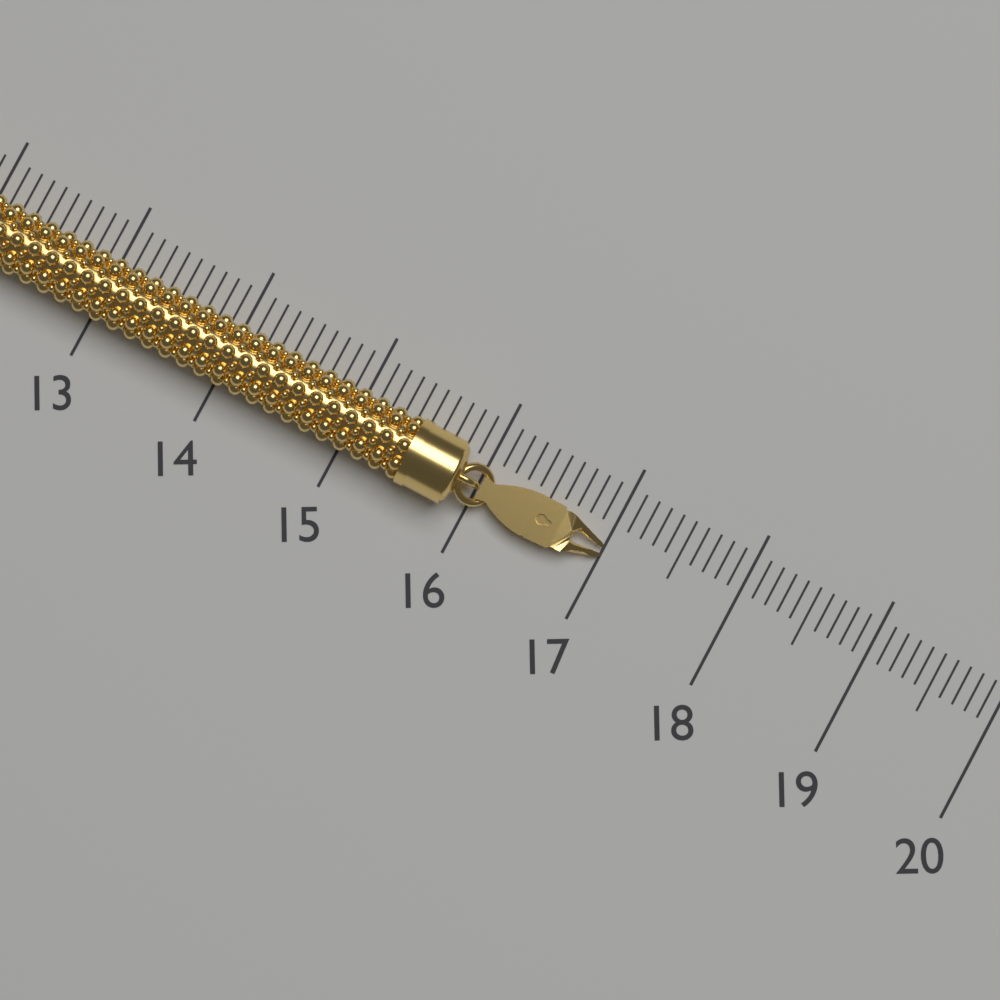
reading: 17.0 (no unit)
